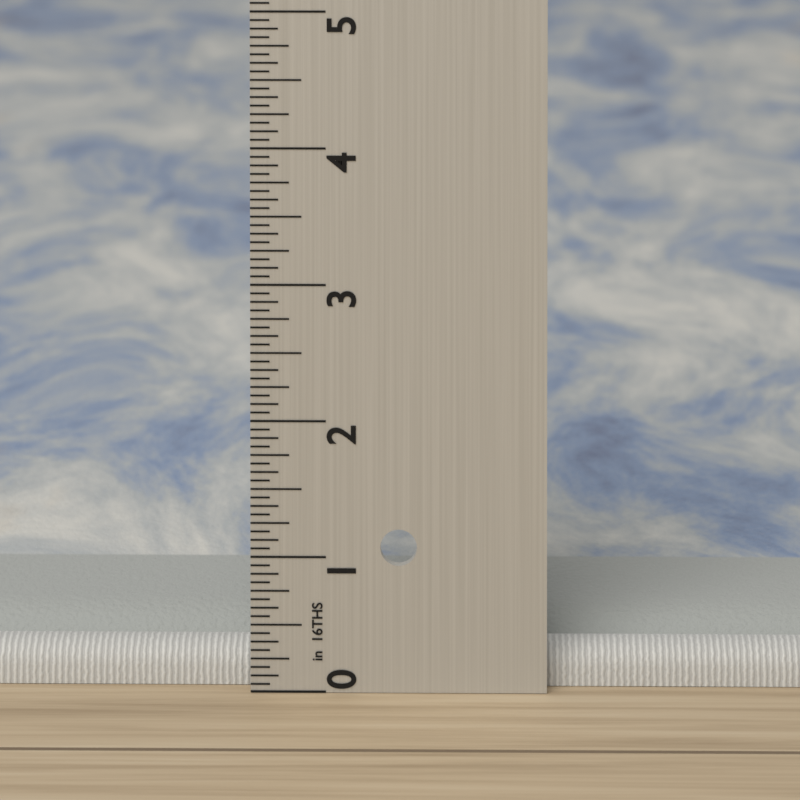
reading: 0.3750 in
